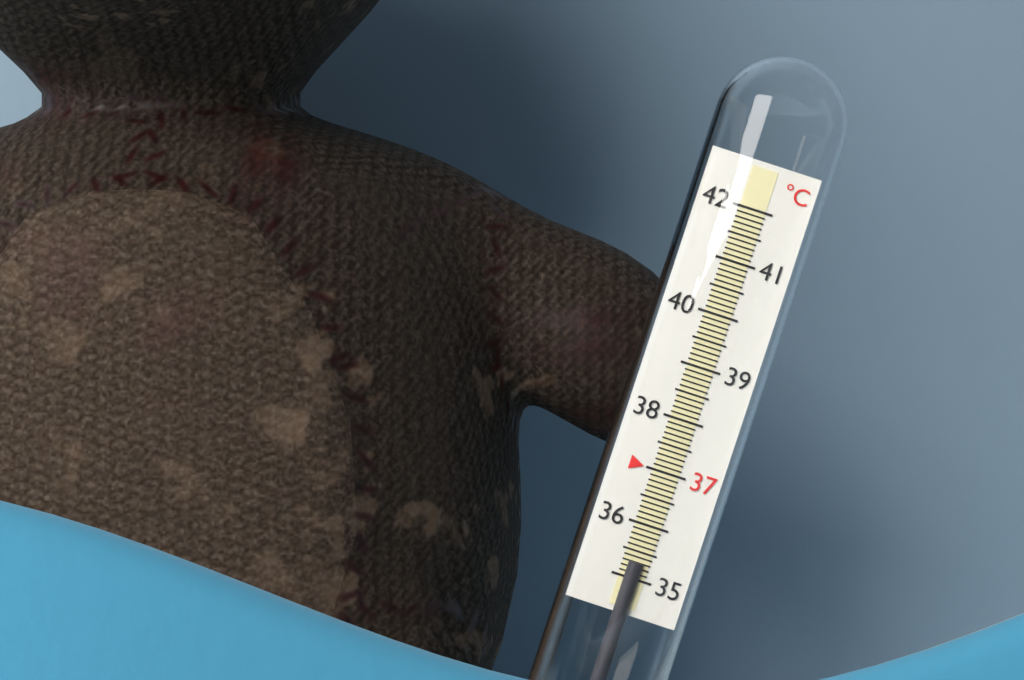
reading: 35.3 °C
